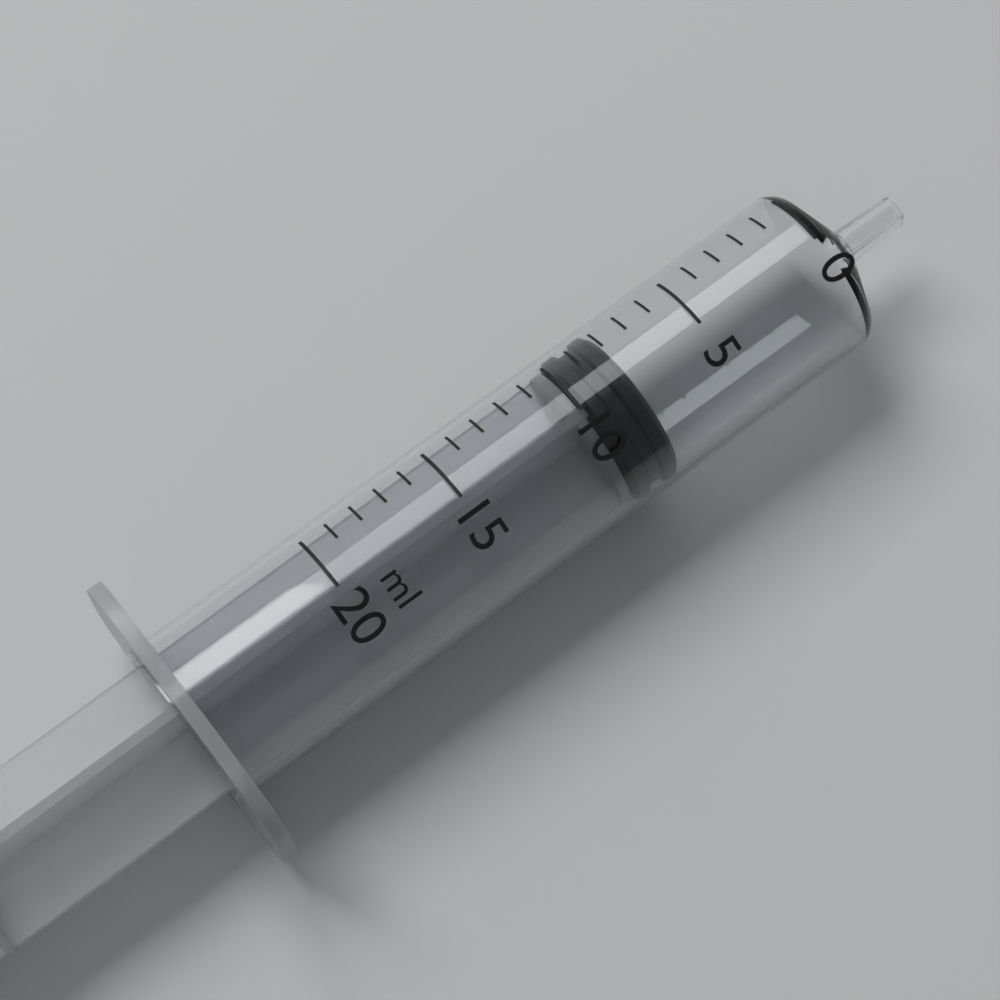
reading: 8 ml
